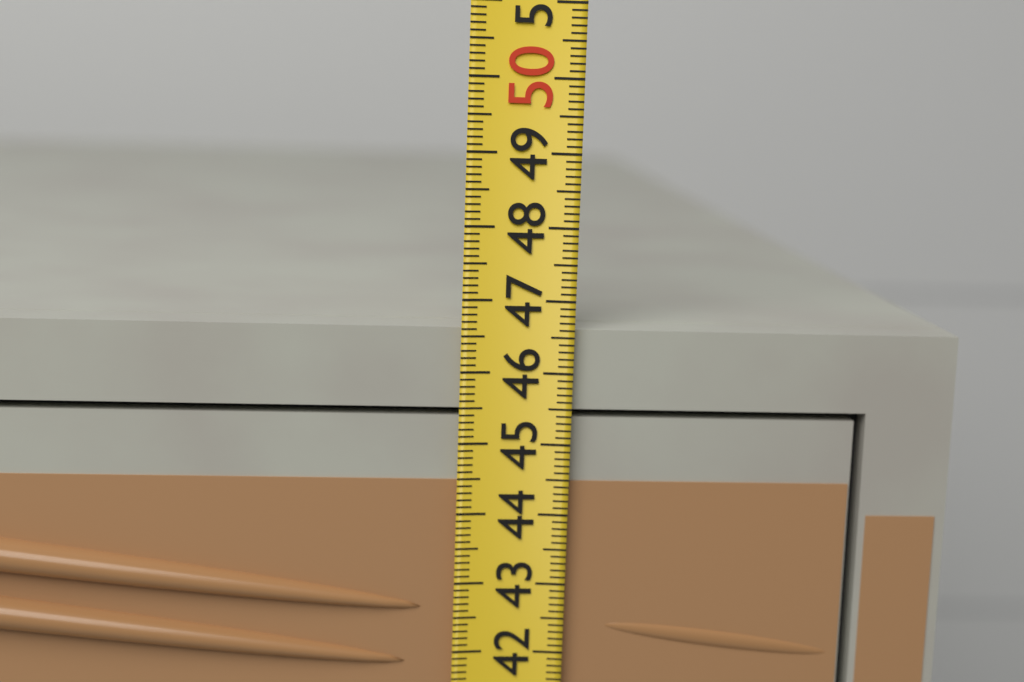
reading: 46.6 (no unit)
